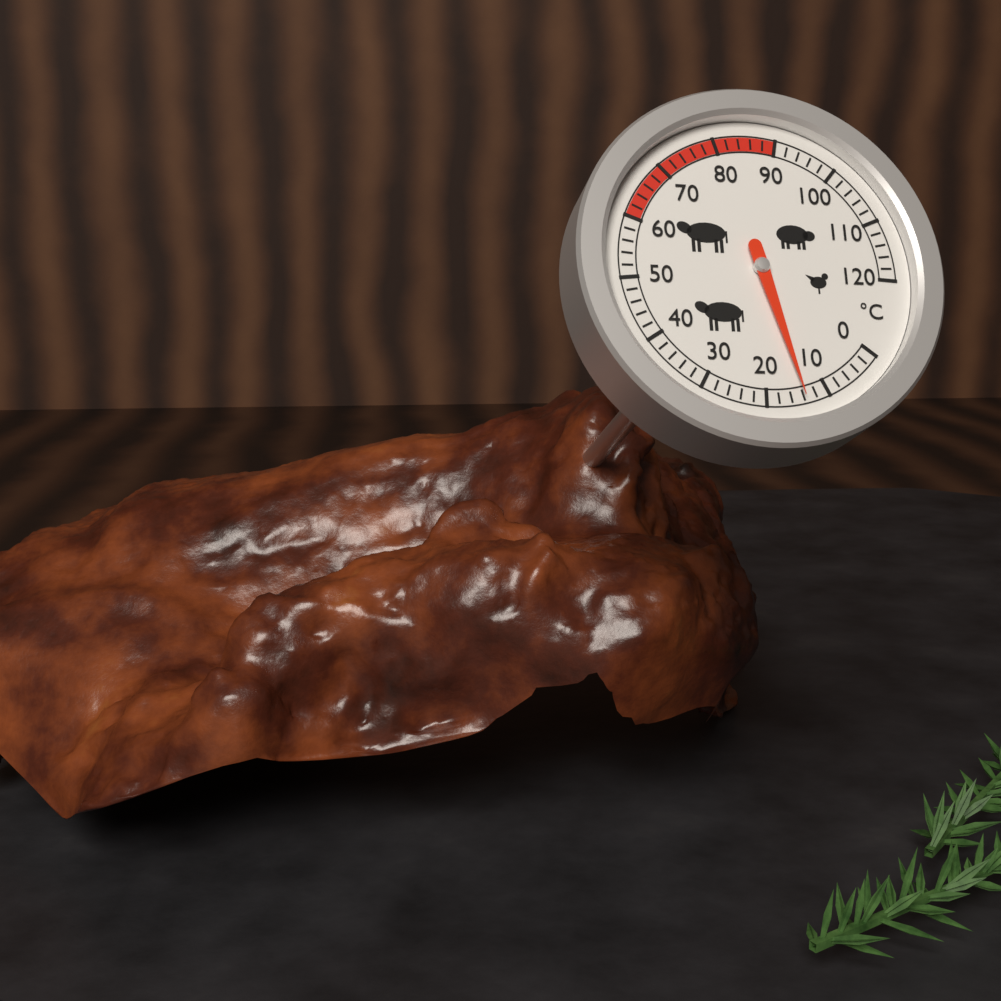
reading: 14 °C
